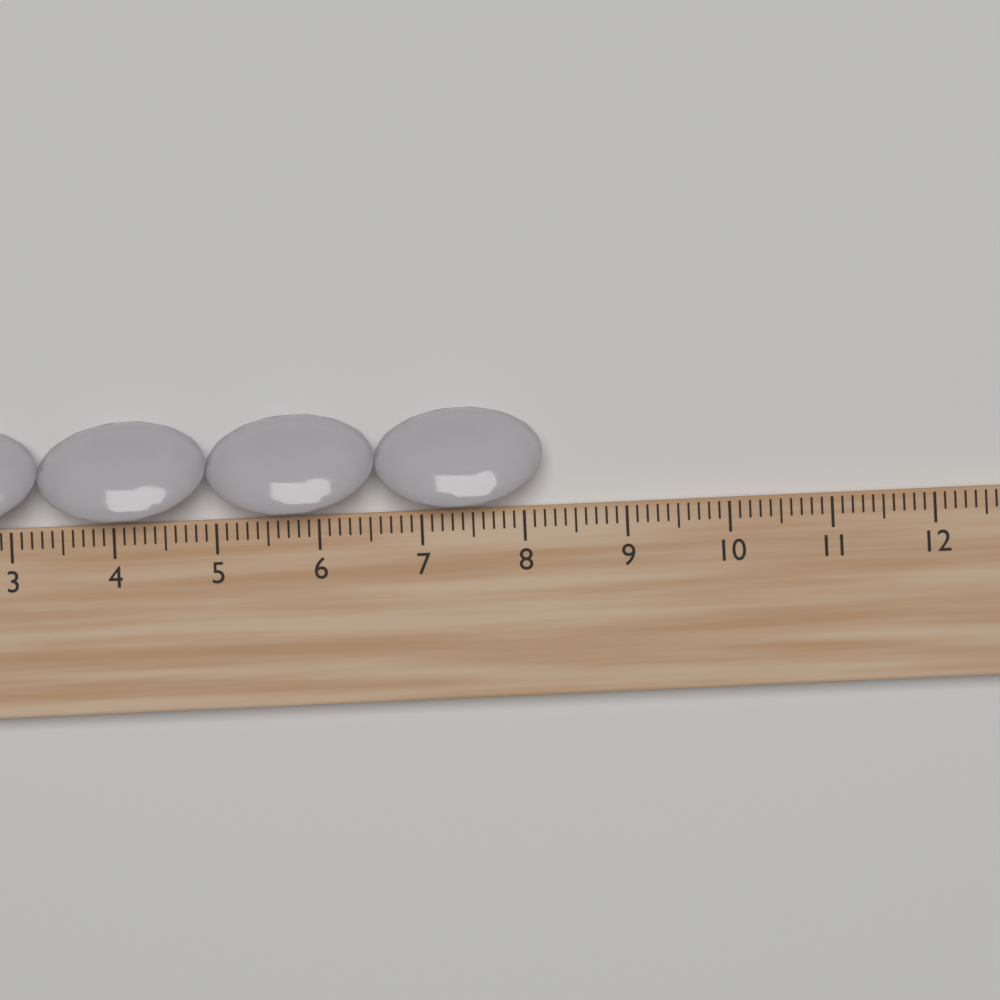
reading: 8.2 cm
